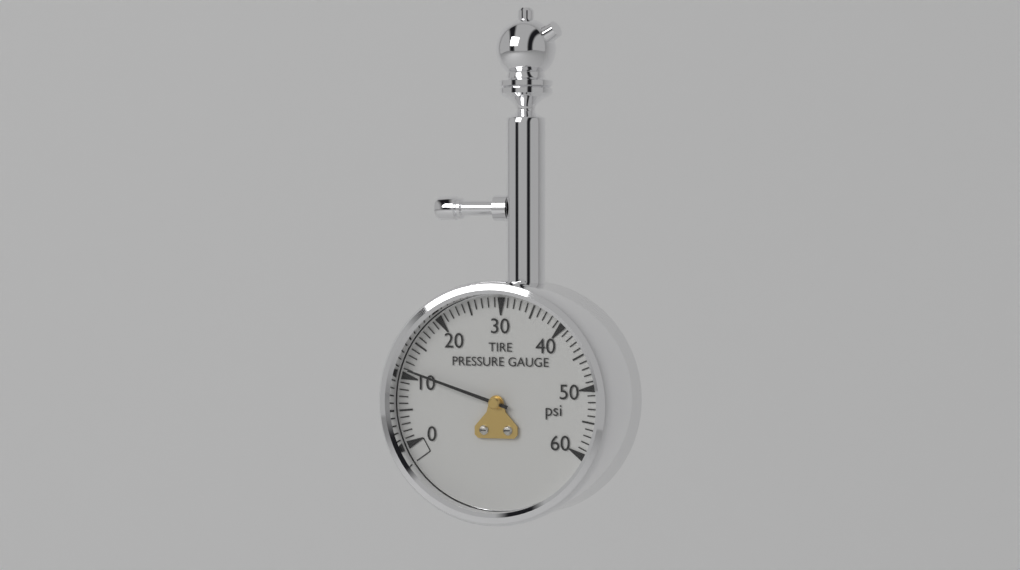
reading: 11 psi
